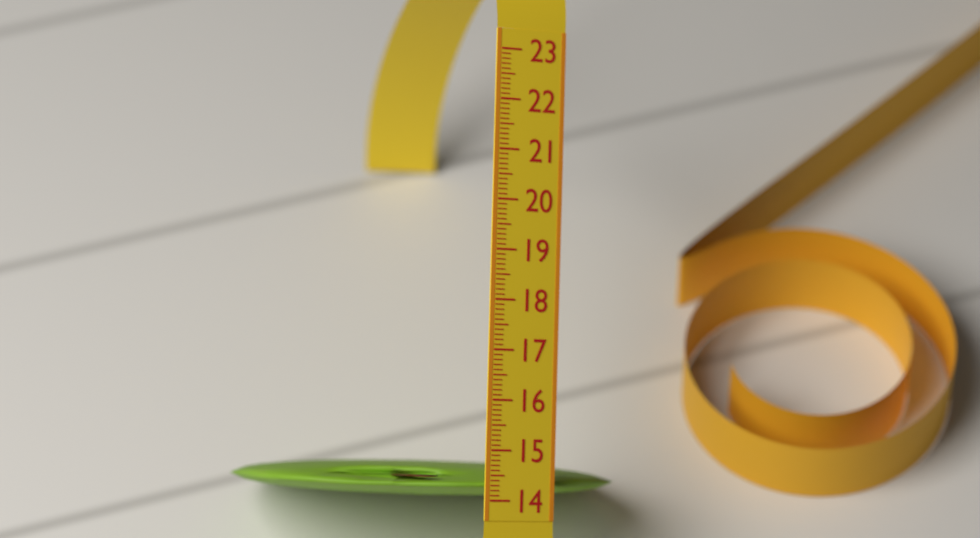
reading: 14.7 (no unit)
